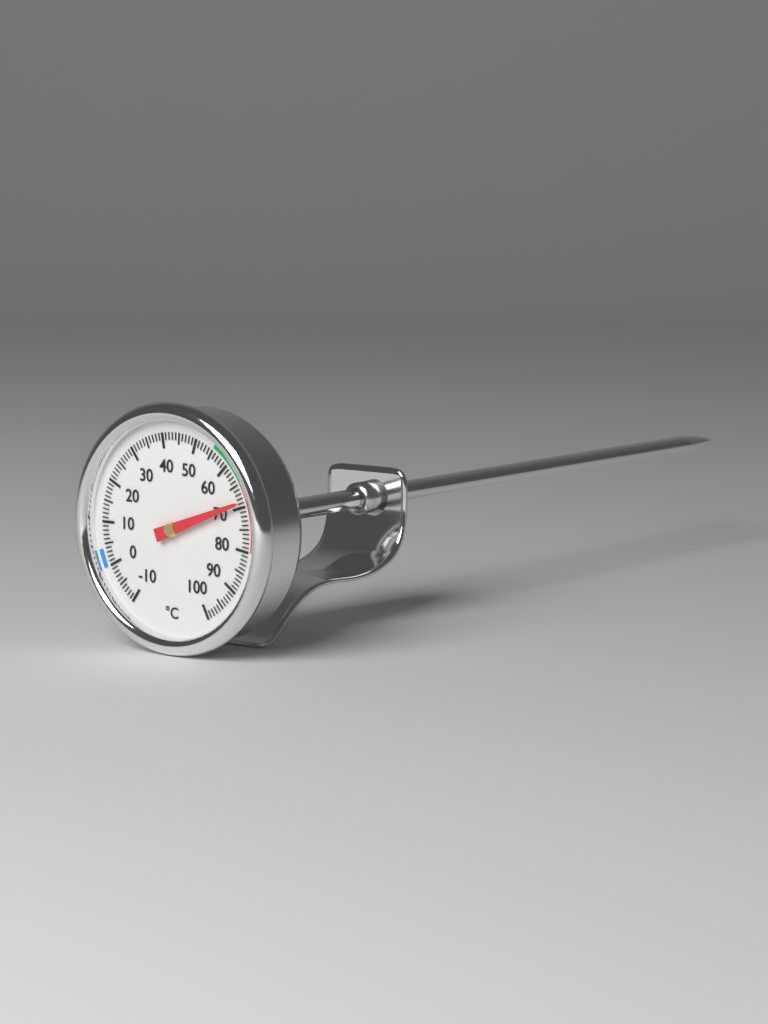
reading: 69 °C
